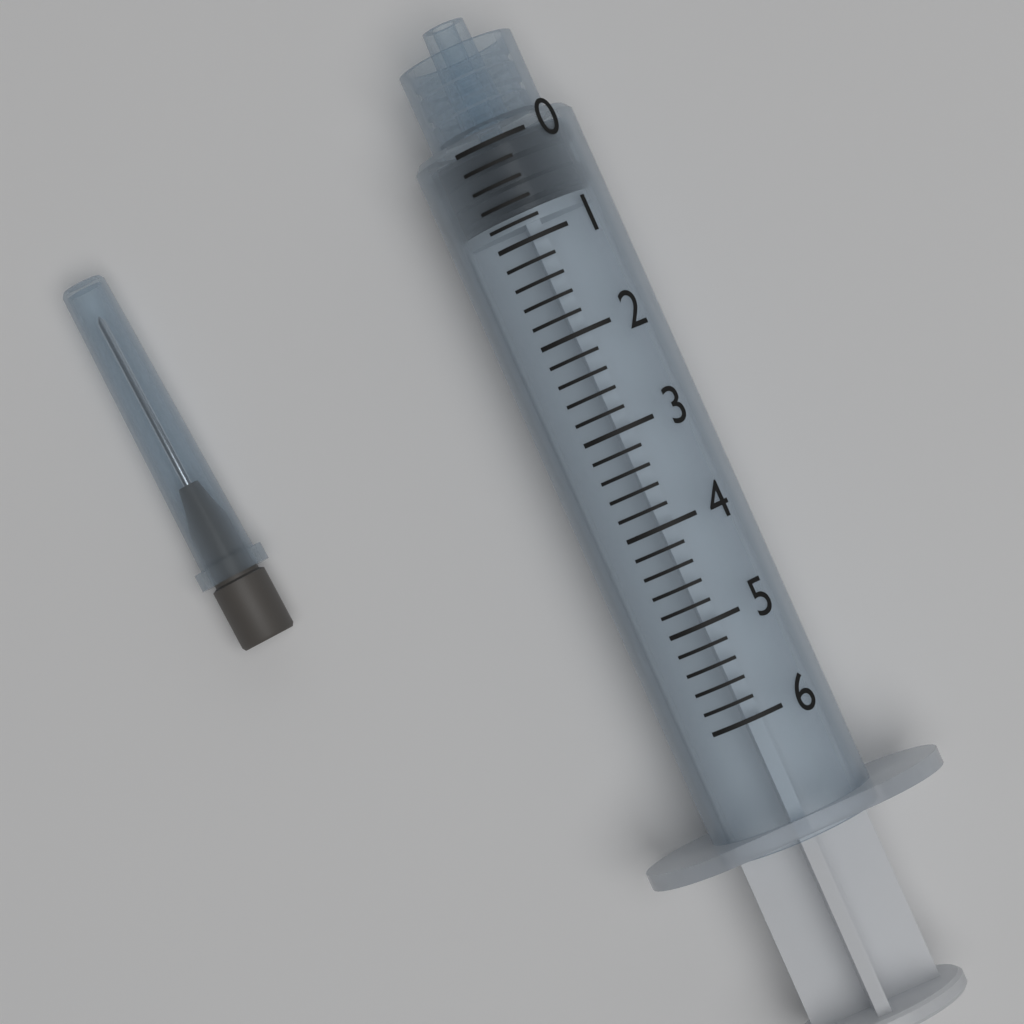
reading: 0.0 (no unit)
